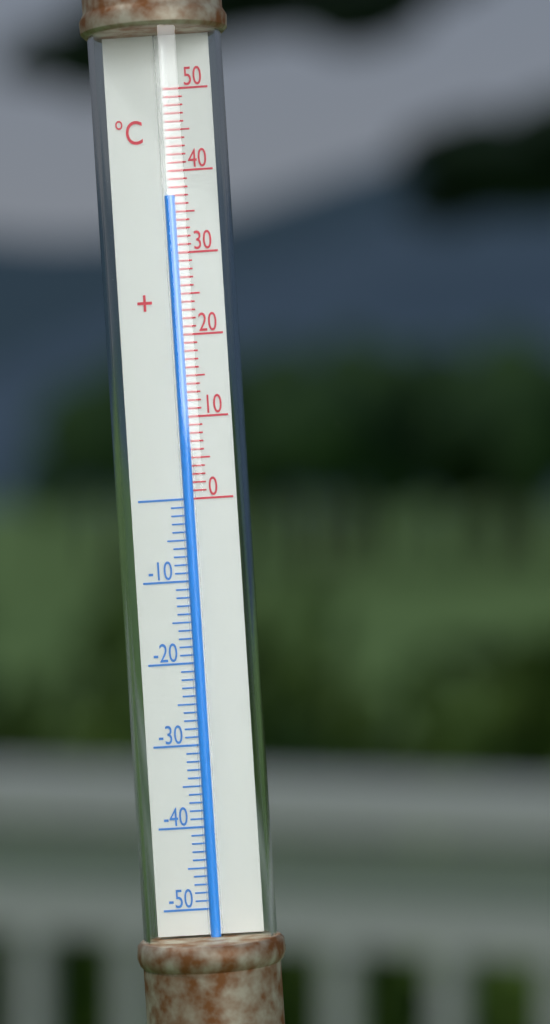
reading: 37 °C
